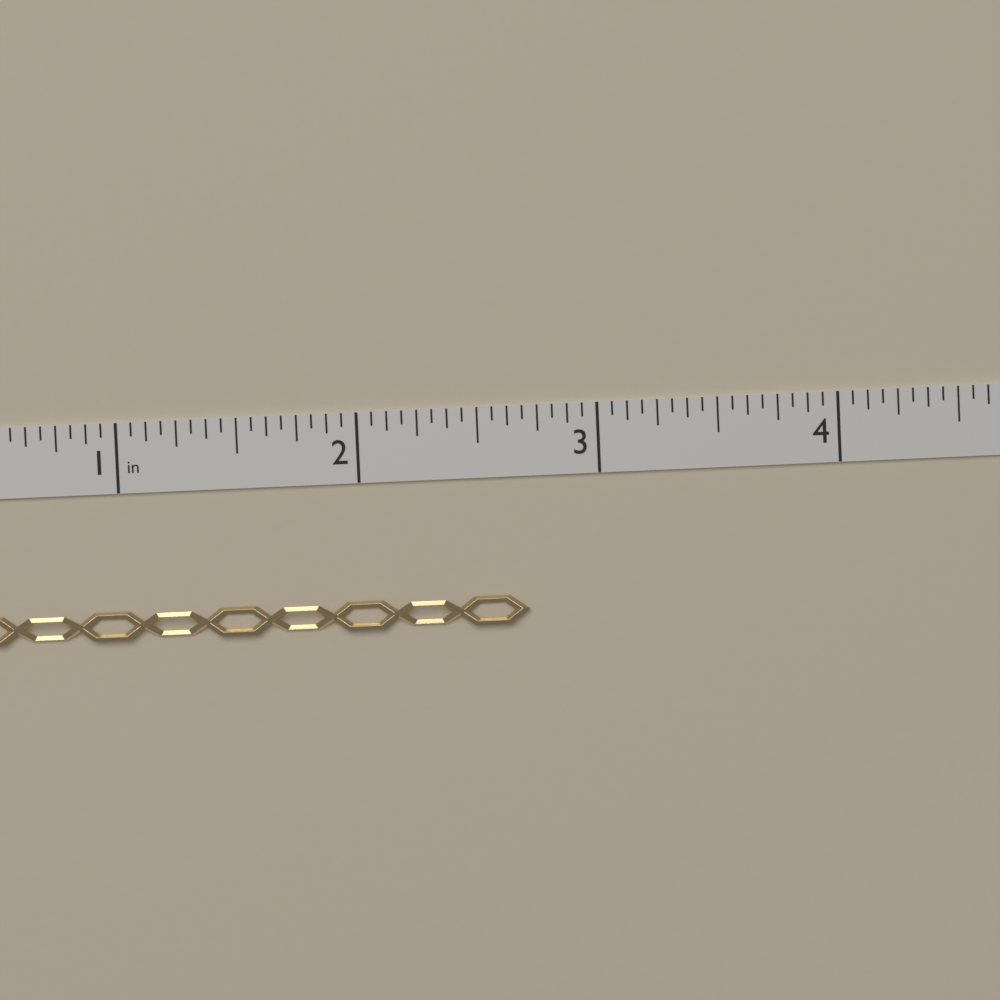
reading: 2.6875 in
